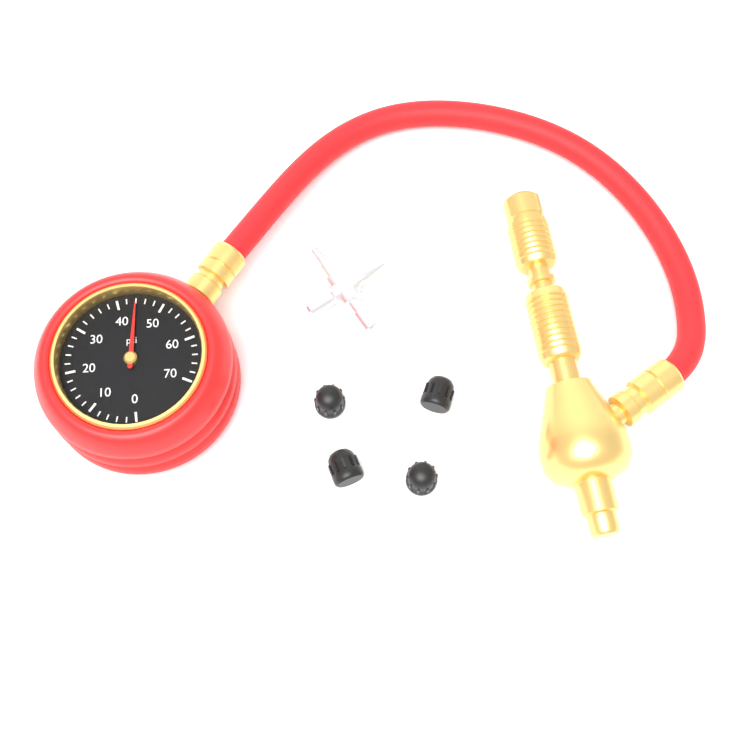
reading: 44 psi
